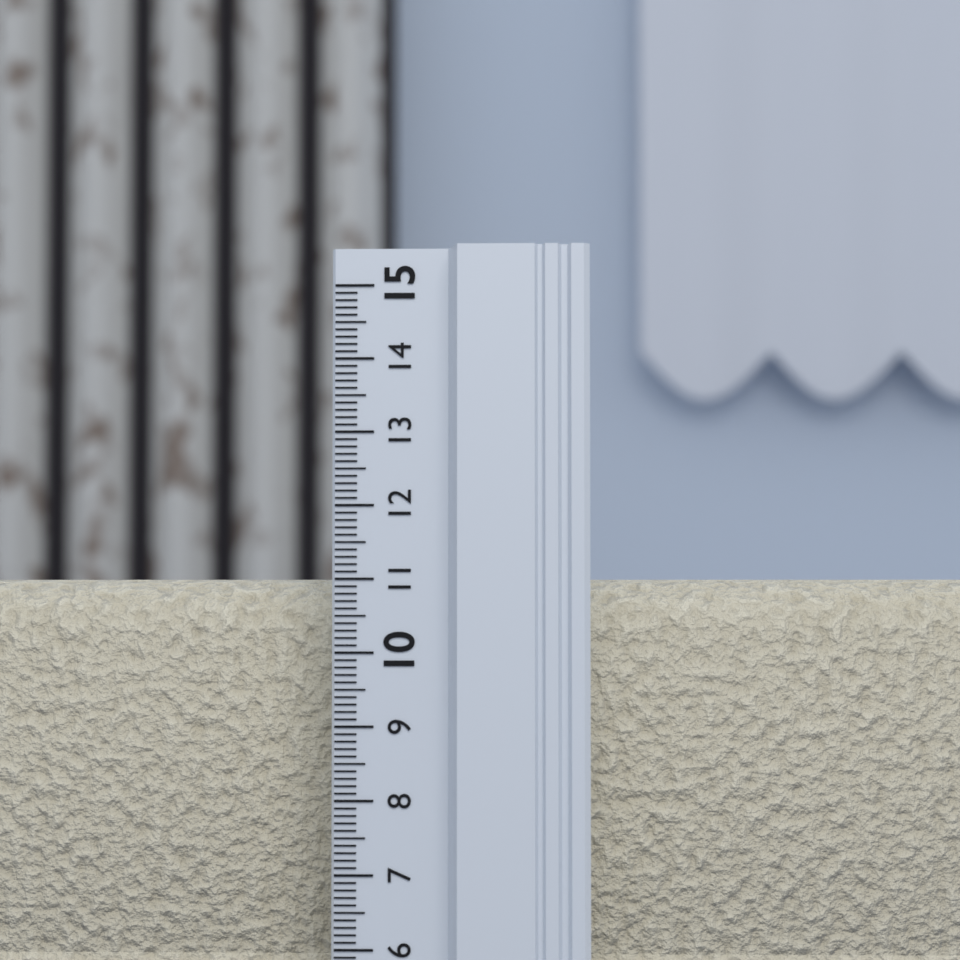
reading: 11.0 (no unit)
